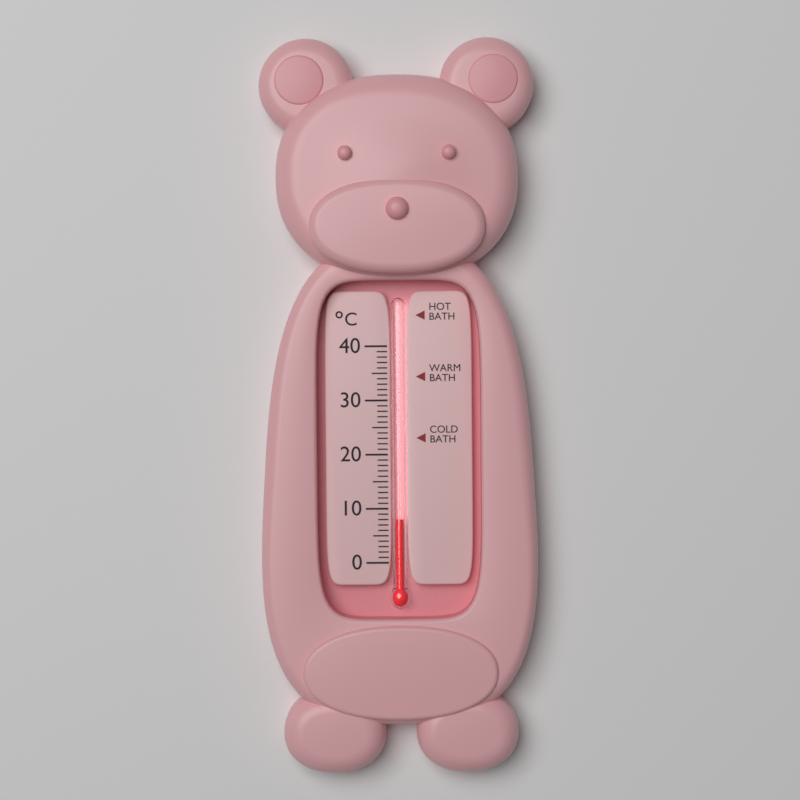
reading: 8 °C
